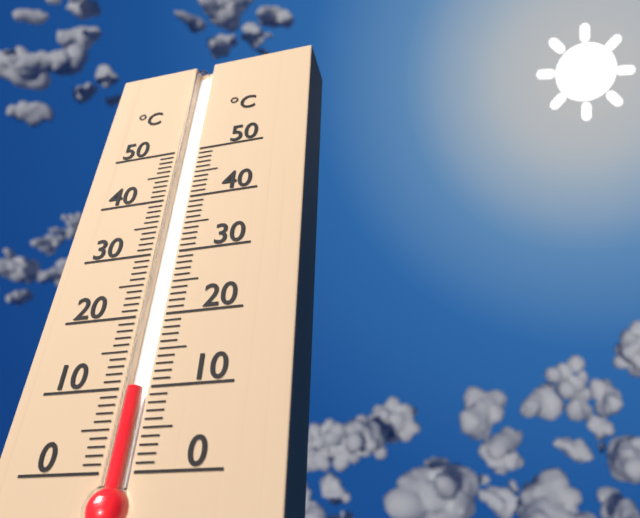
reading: 10 °C
